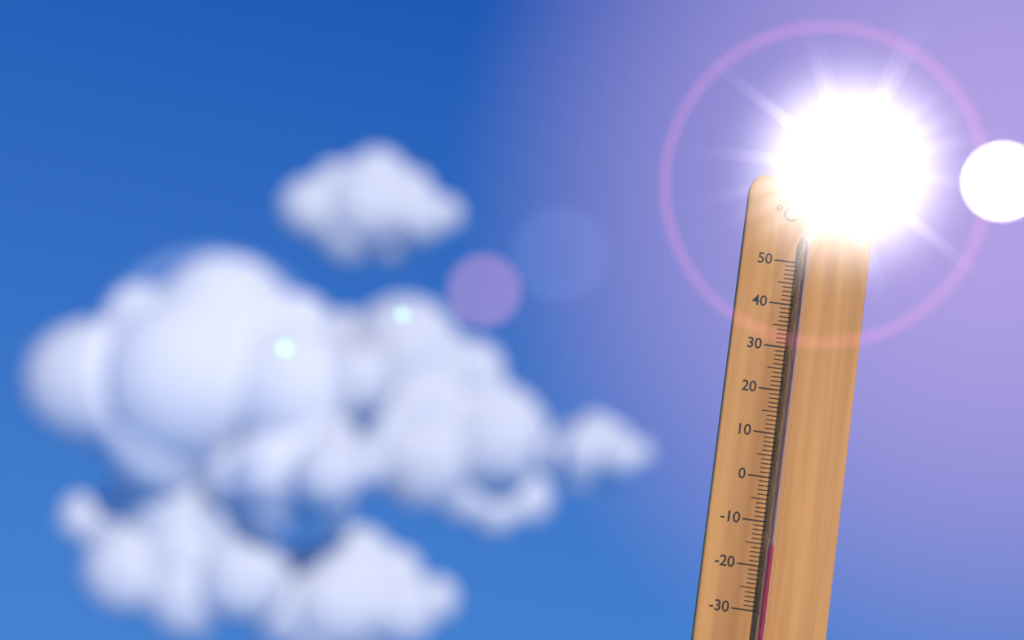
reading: -15 °C
